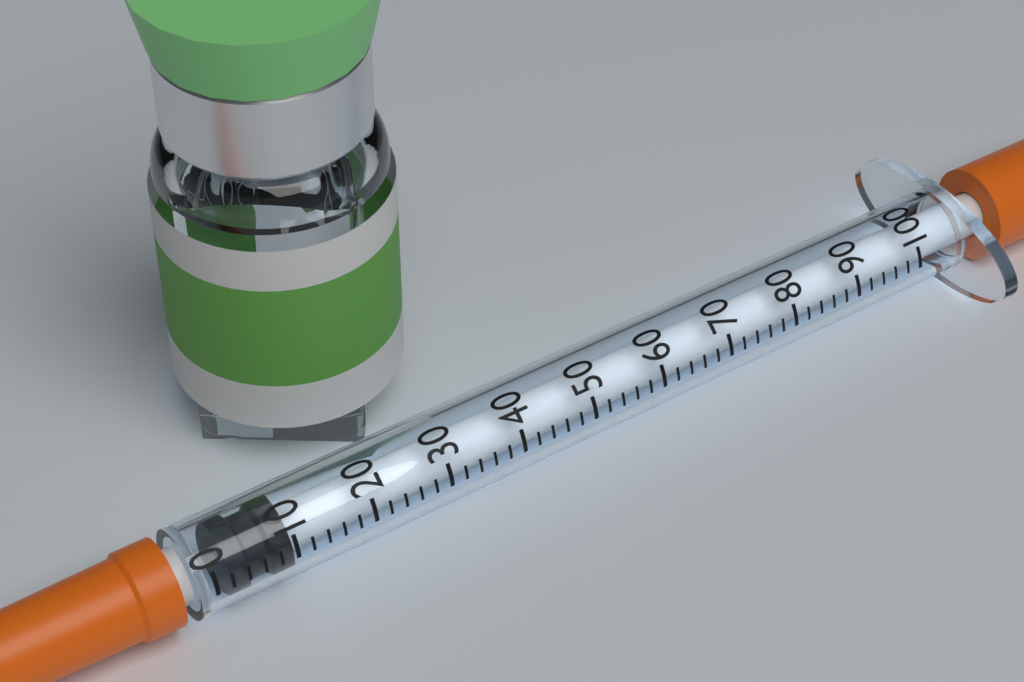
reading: 2 (no unit)
